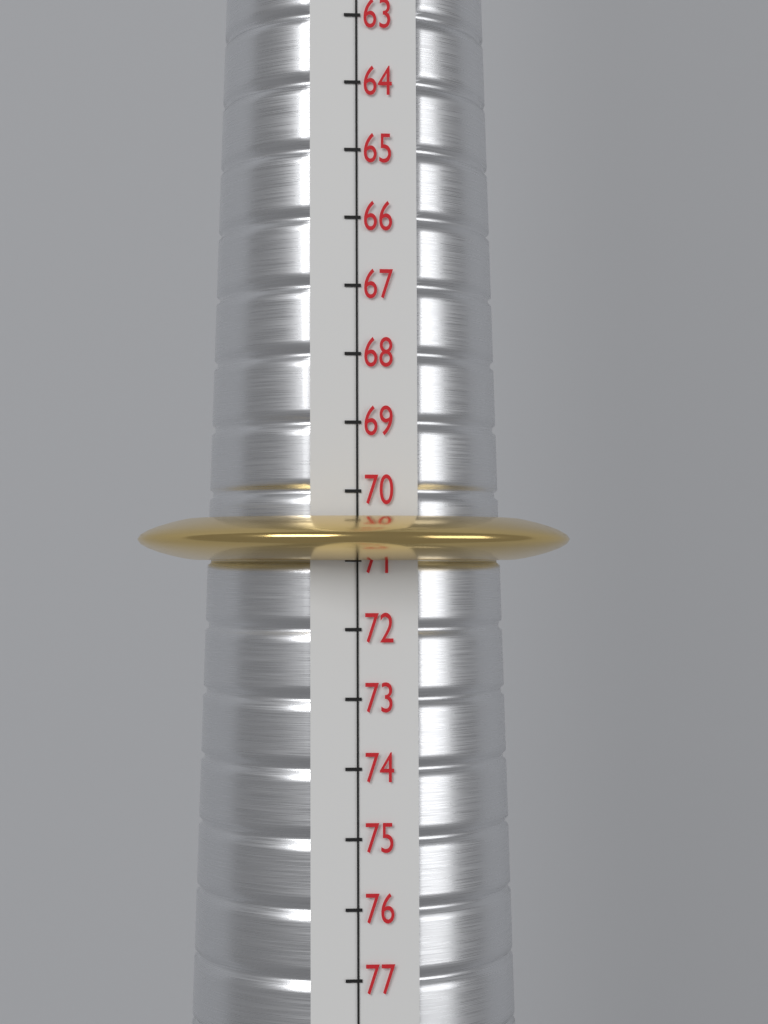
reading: 71 (no unit)
